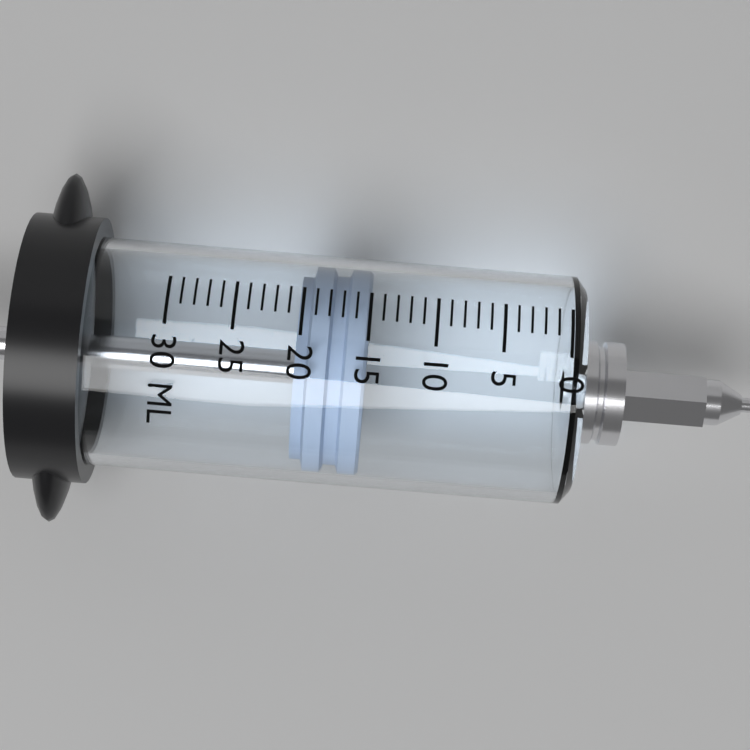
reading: 15 ml
